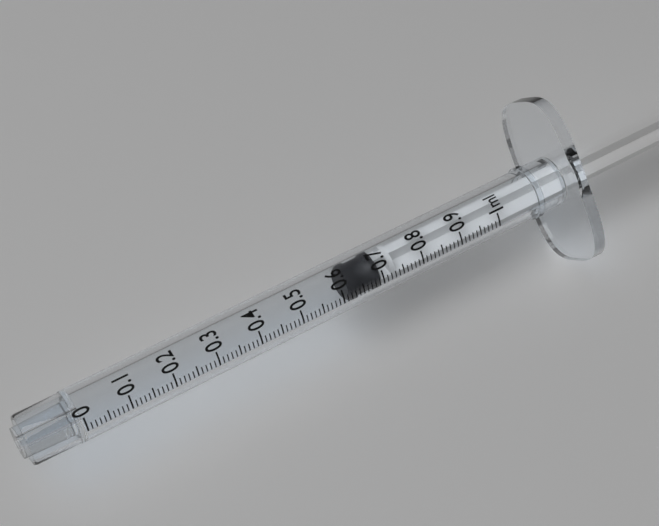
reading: 0.62 ml
